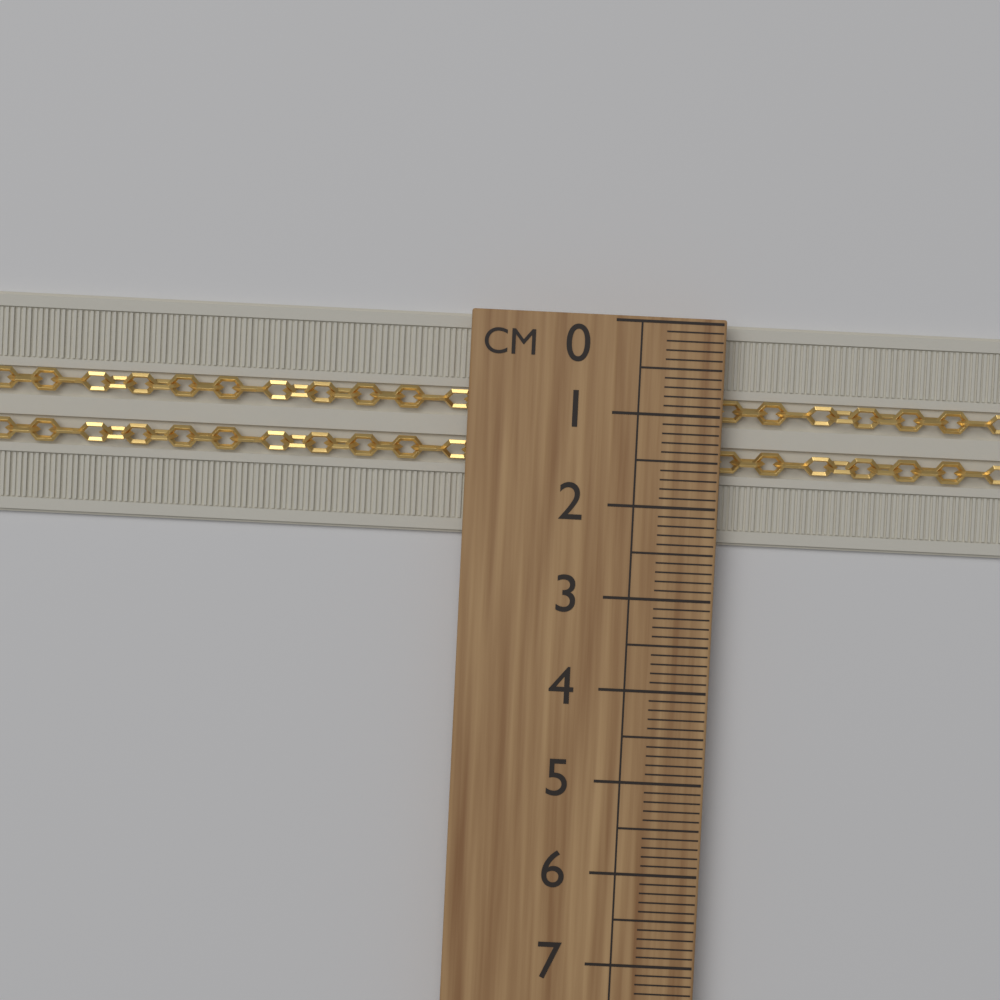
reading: 2.4 cm
